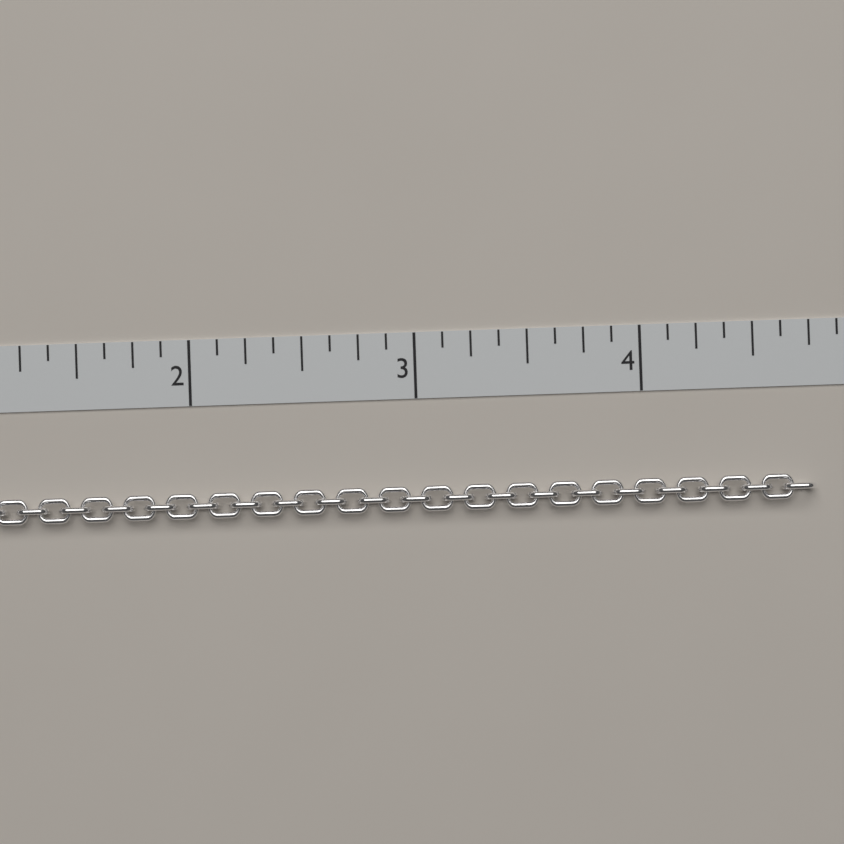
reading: 4.750 in
